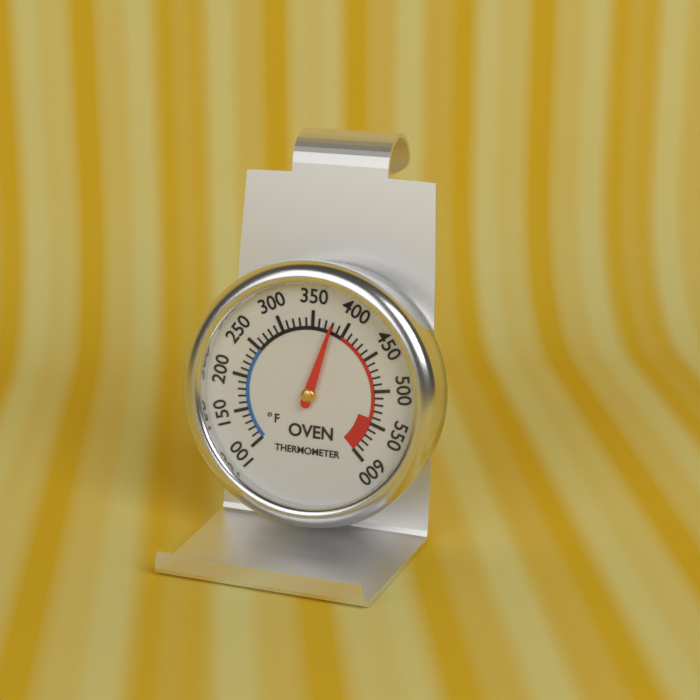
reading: 380 °F
